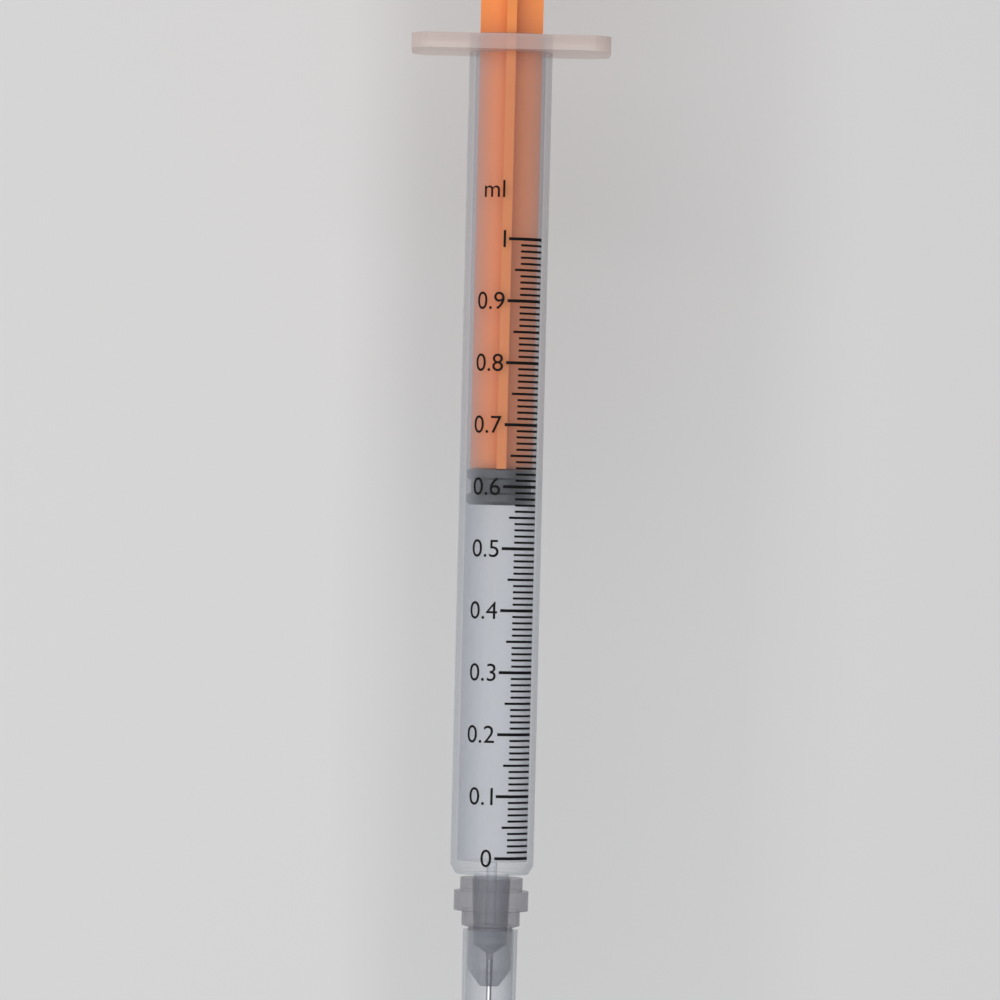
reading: 0.57 ml
